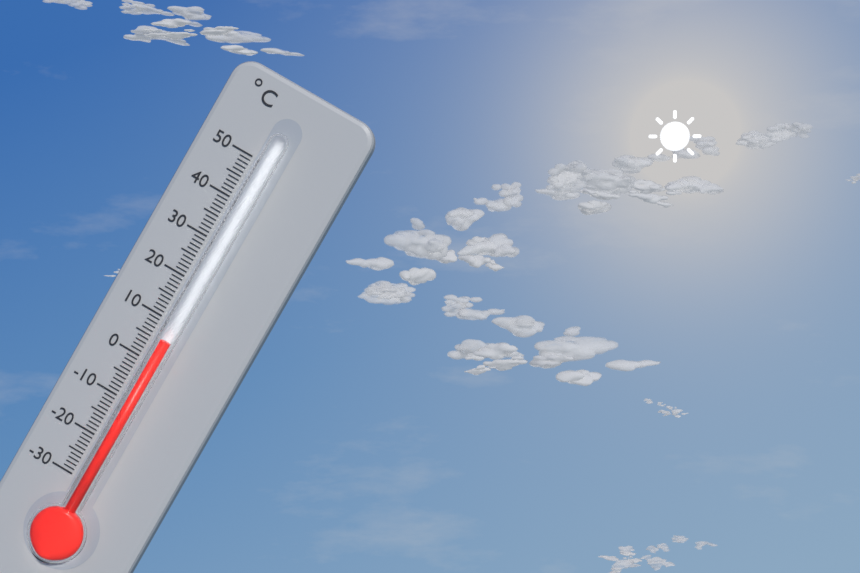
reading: 6 °C
